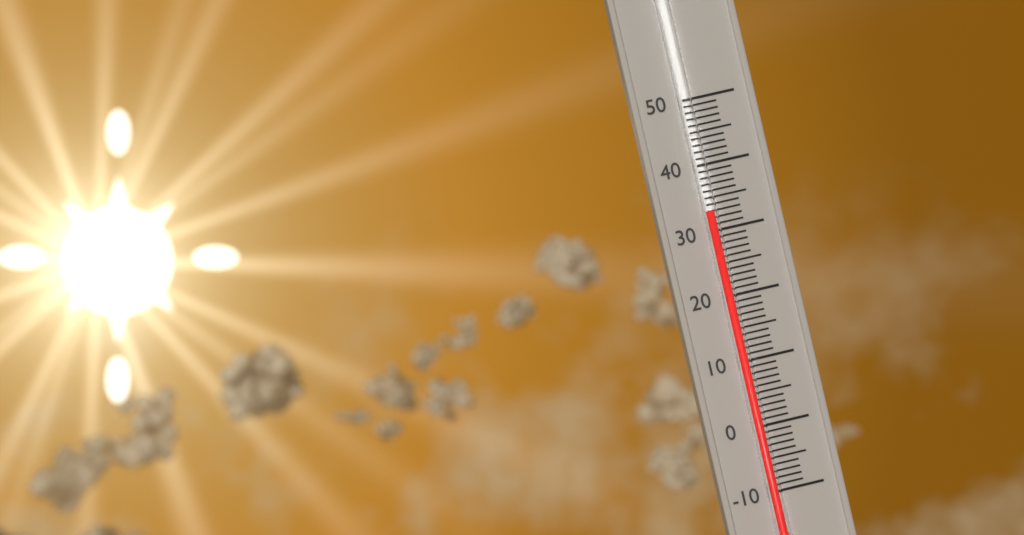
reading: 33 (no unit)
